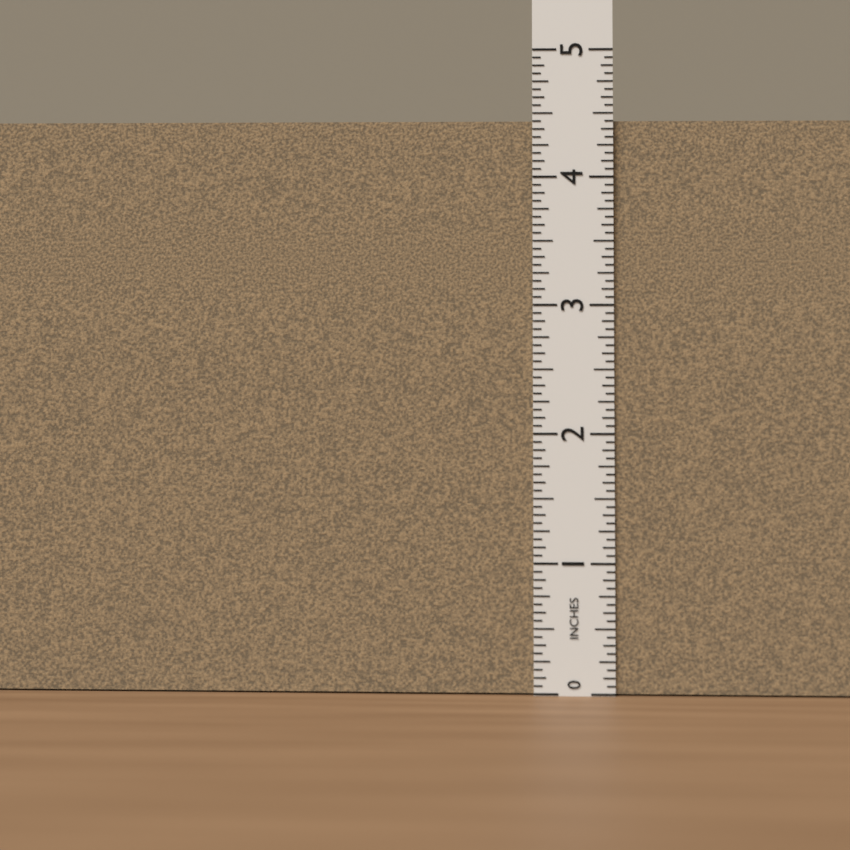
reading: 4.4375 in
